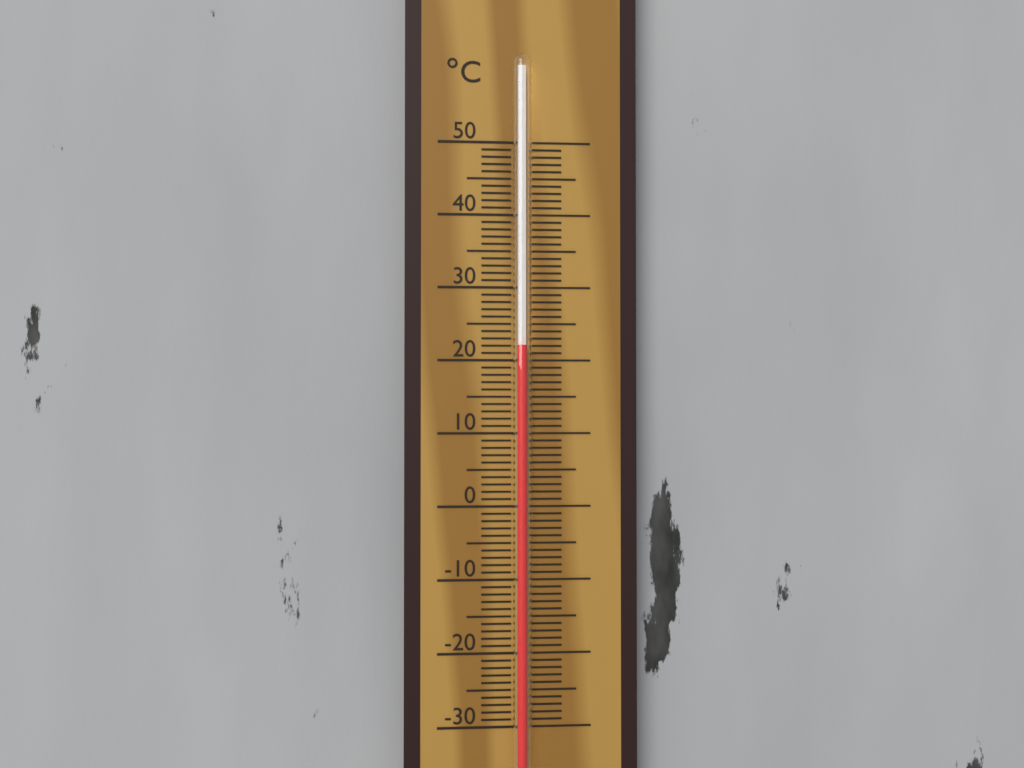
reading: 22 °C
